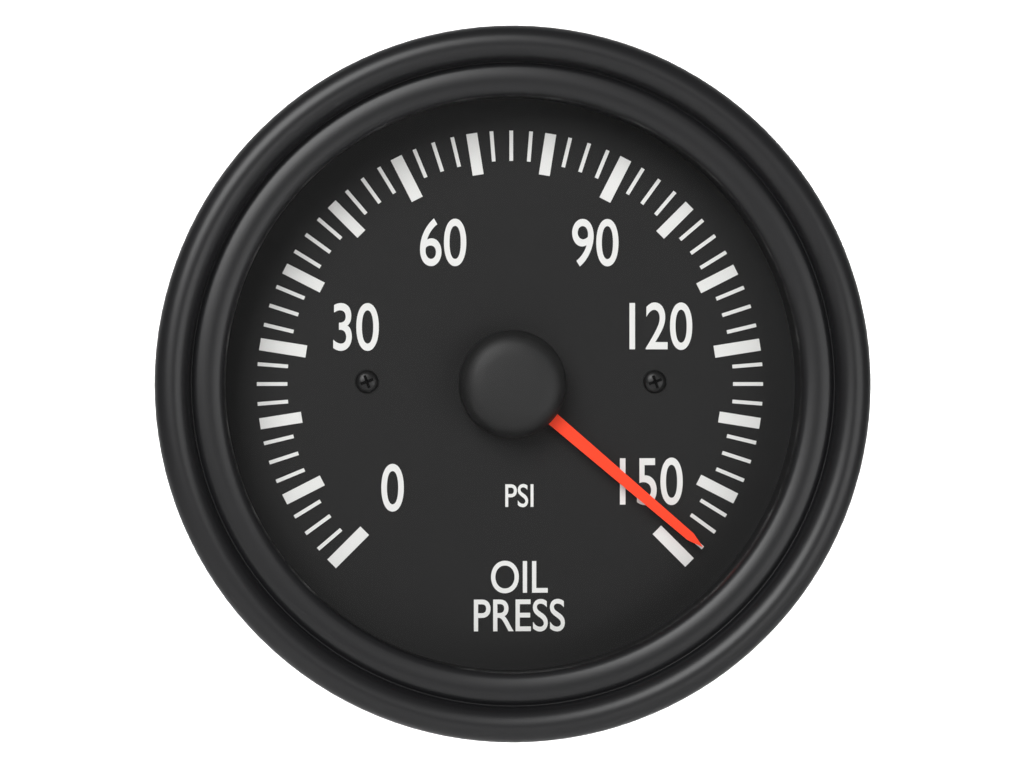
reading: 147.5 psi
